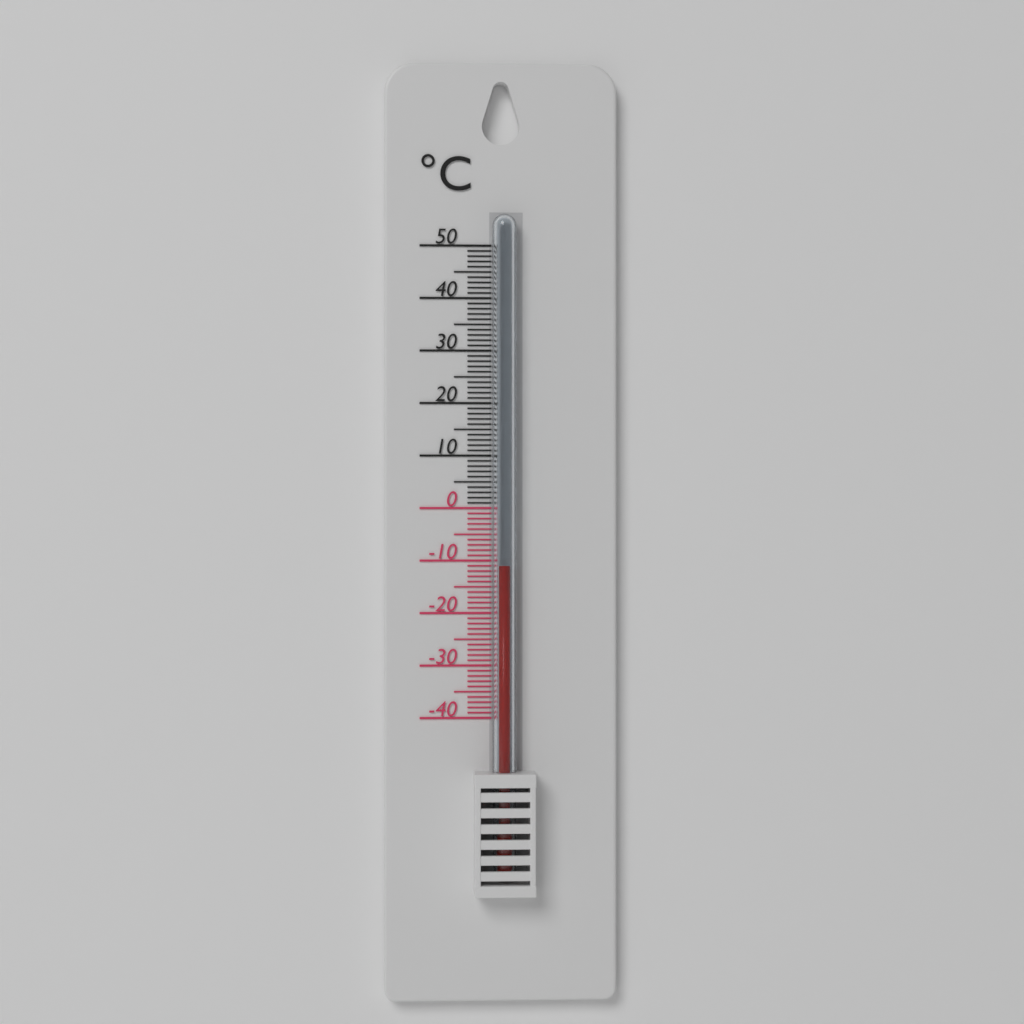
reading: -11 °C
